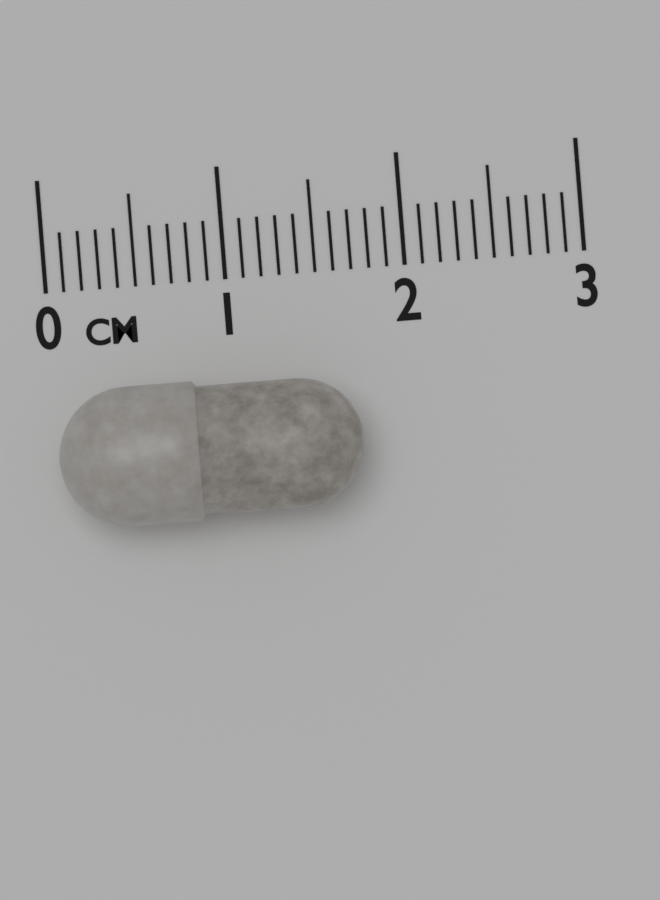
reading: 1.7 cm
